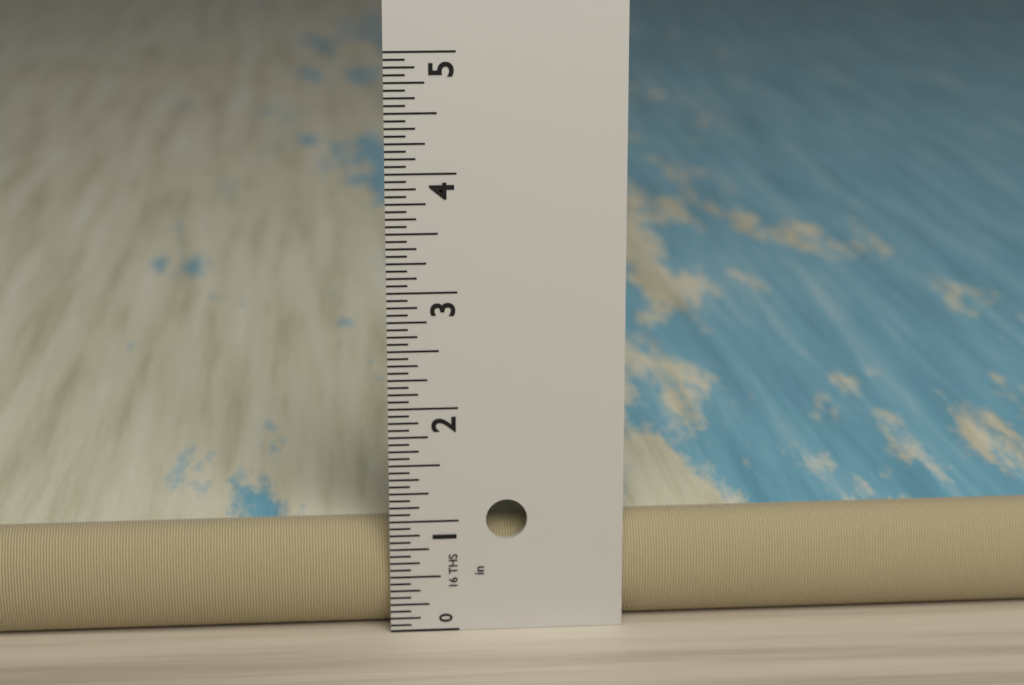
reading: 0.9375 in
